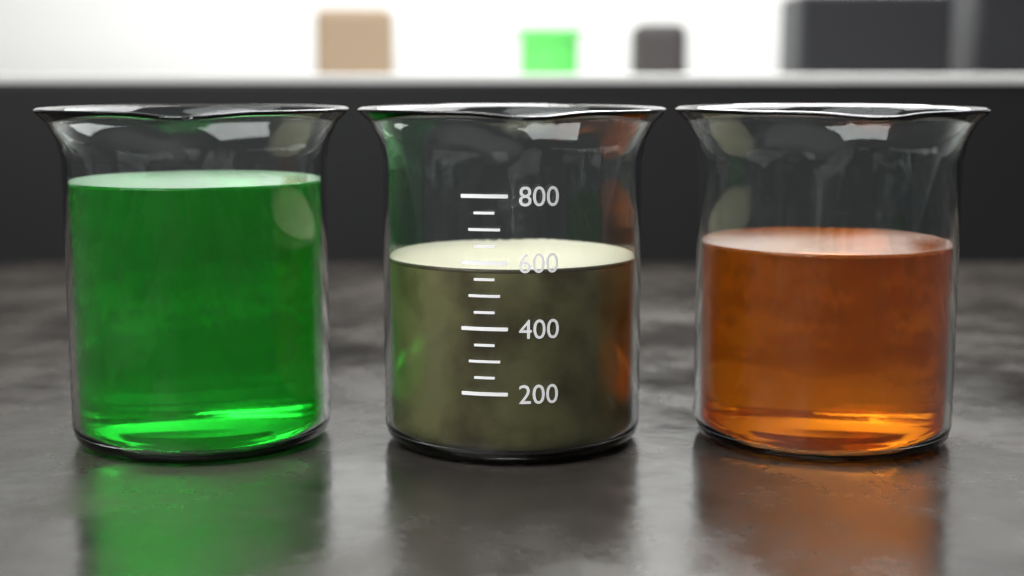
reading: 580 (no unit)
